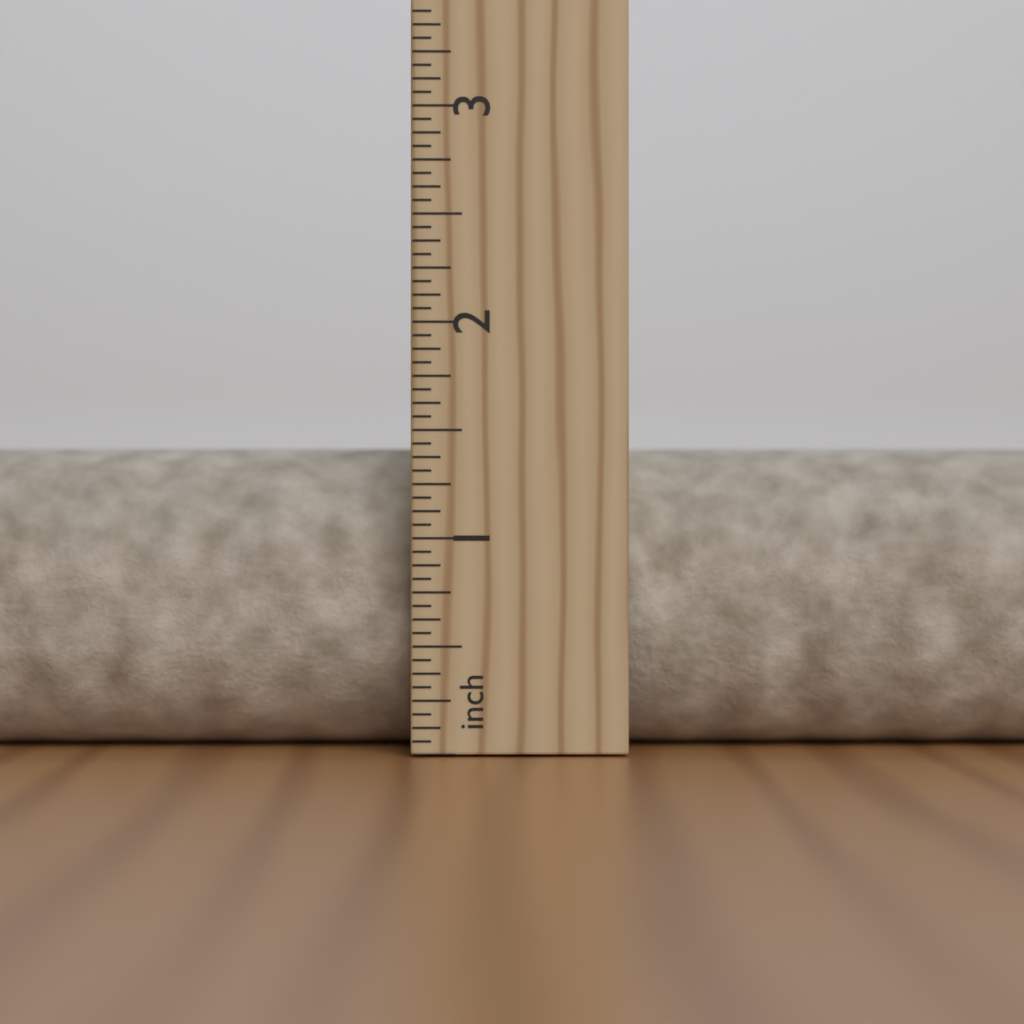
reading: 1.4375 in
